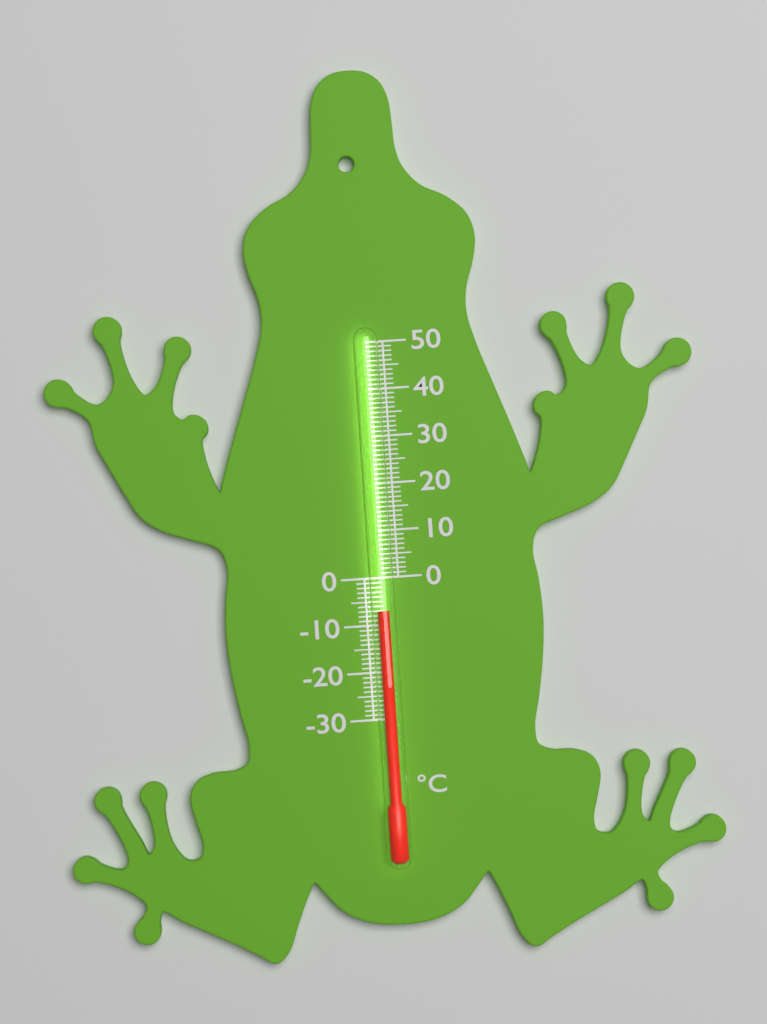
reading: -7 °C
